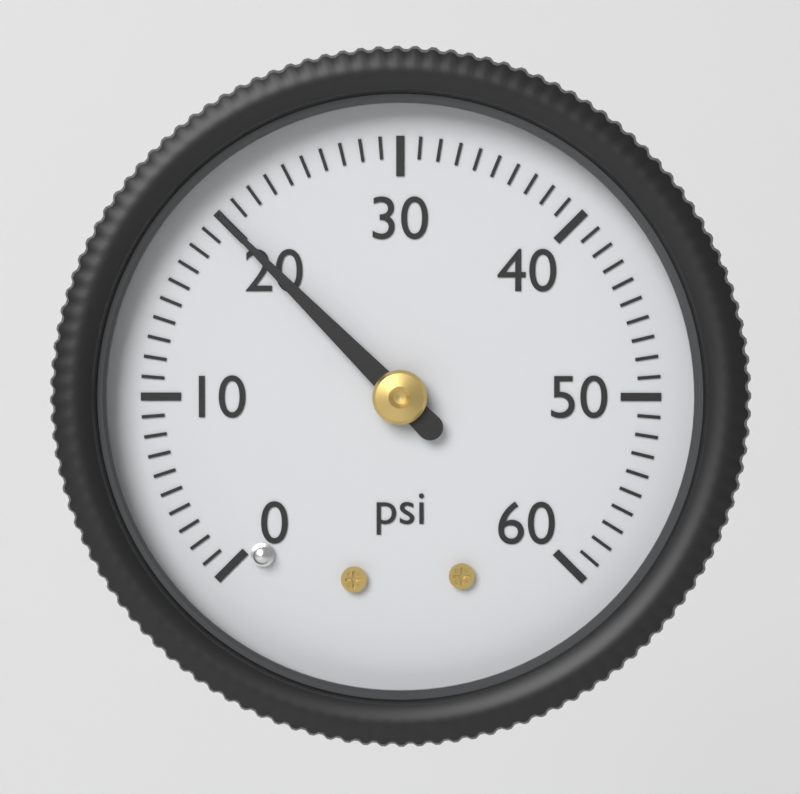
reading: 20 psi
